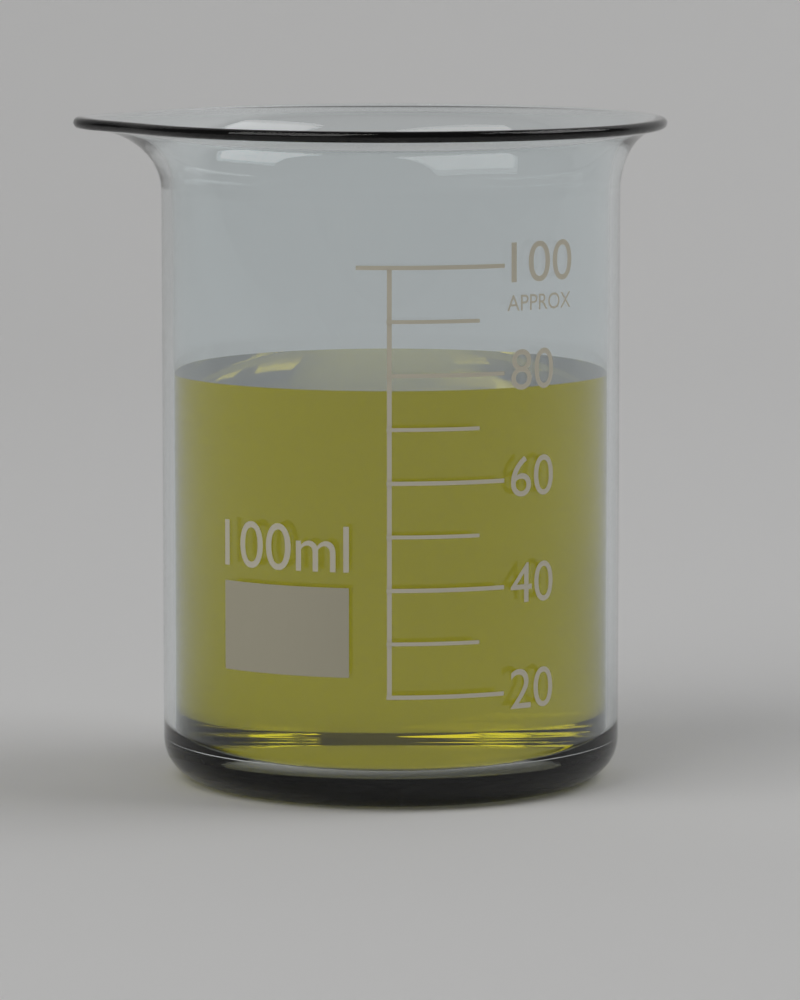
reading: 77 ml
